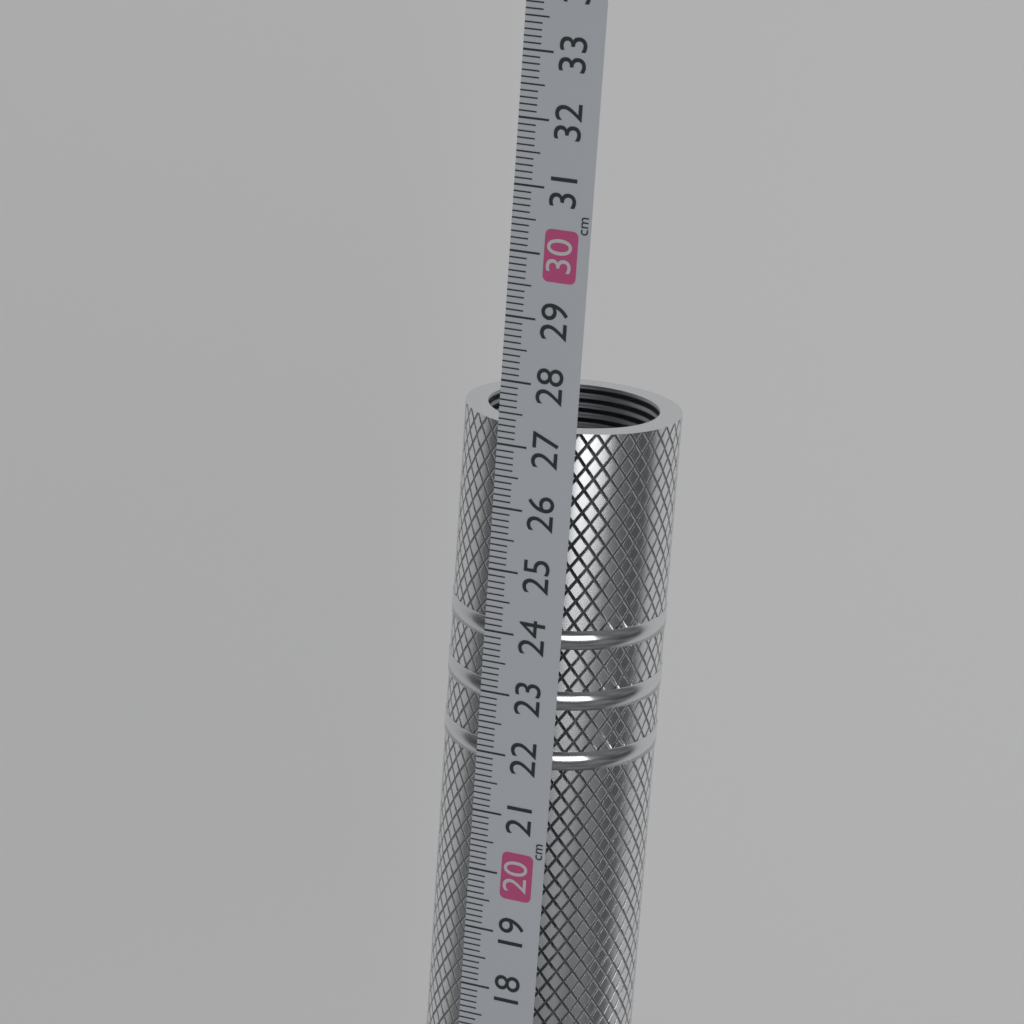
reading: 27.3 cm
